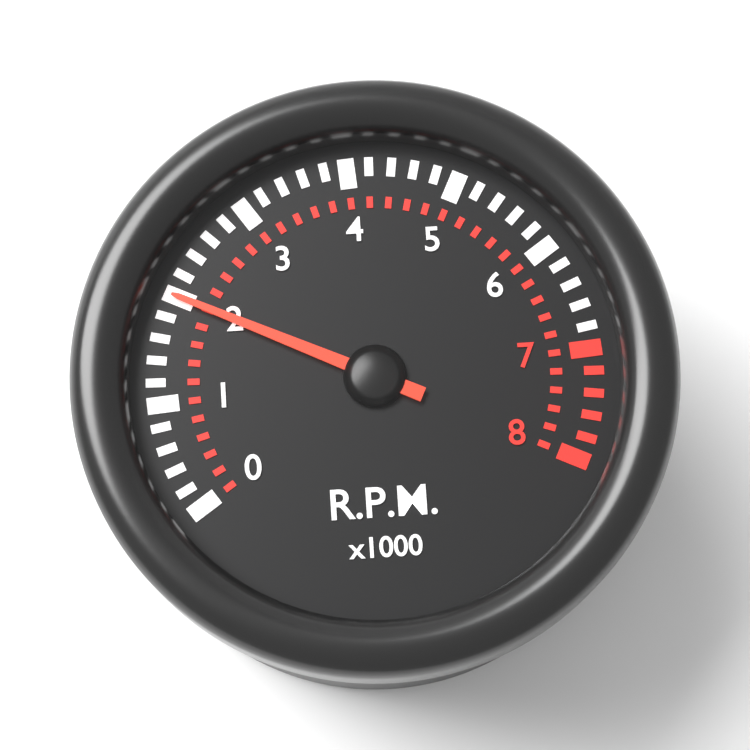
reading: 2.0 x1000 RPM
